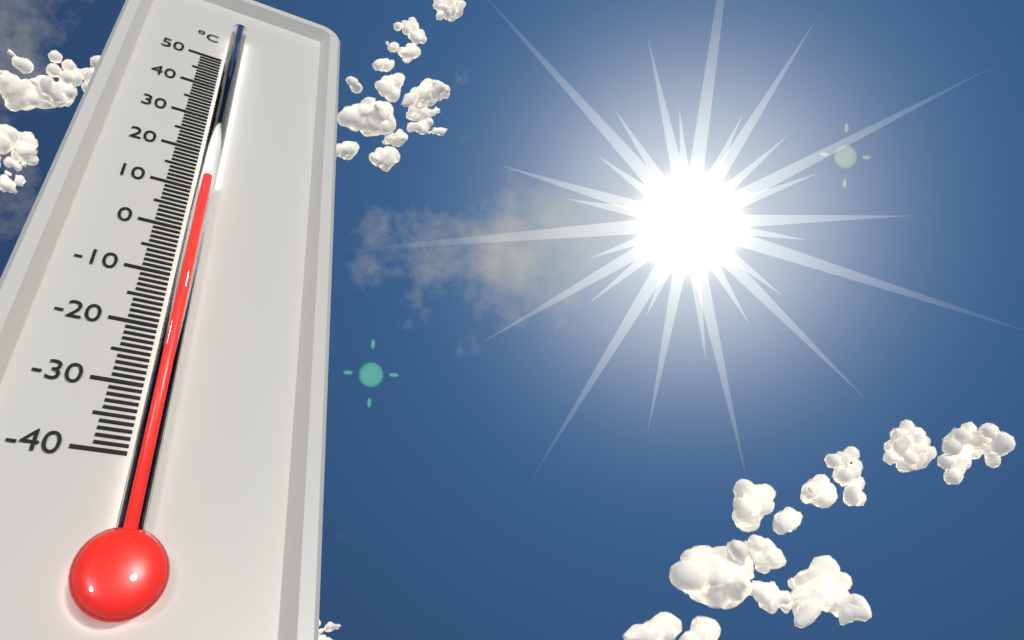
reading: 11 °C
